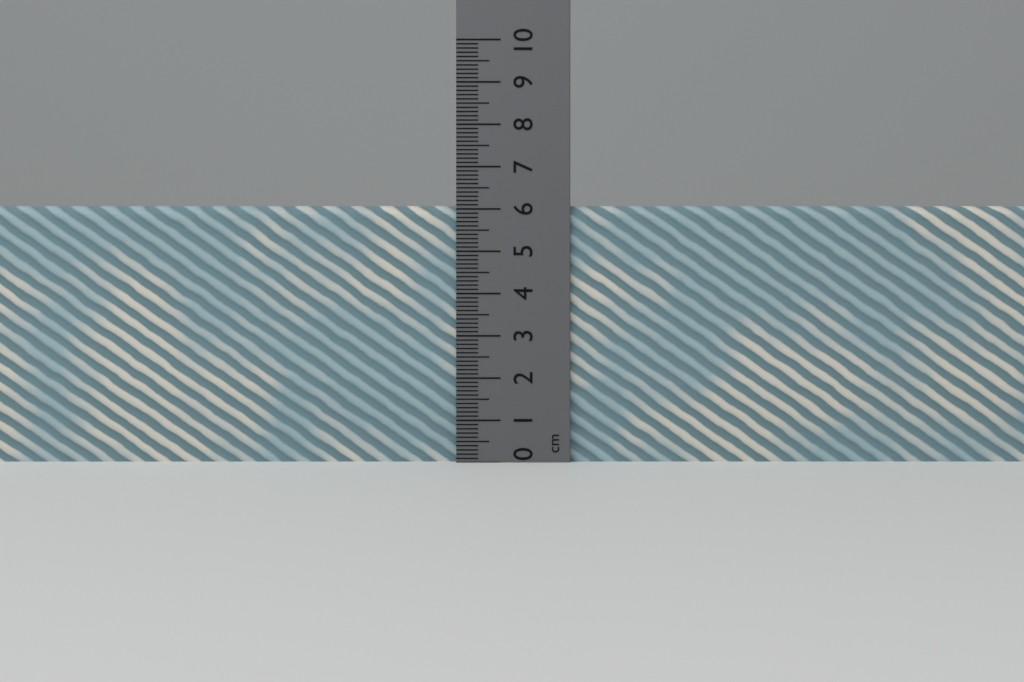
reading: 6.1 cm
